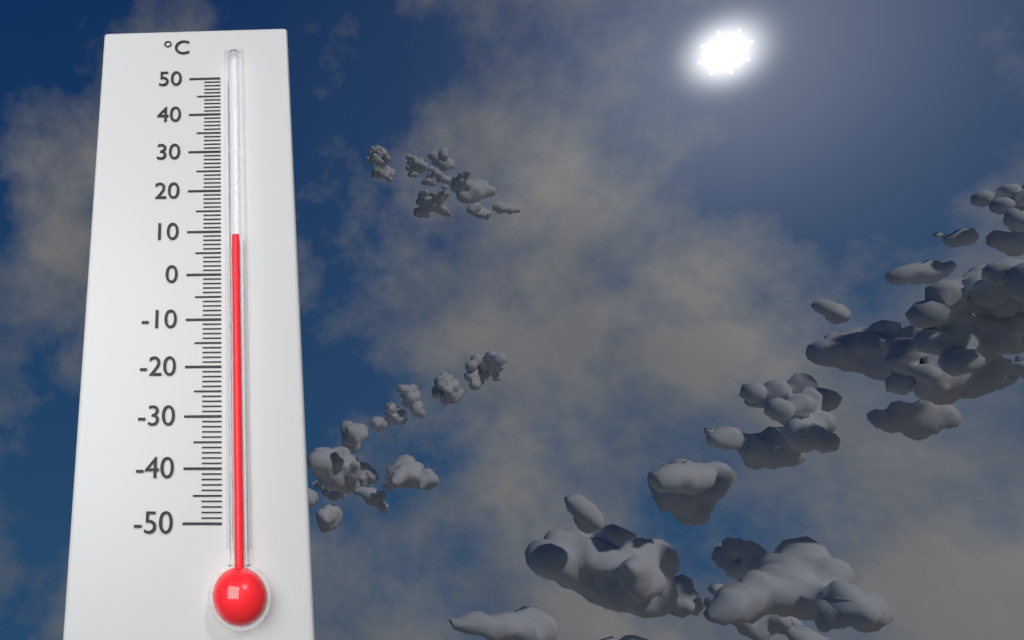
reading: 8 °C
